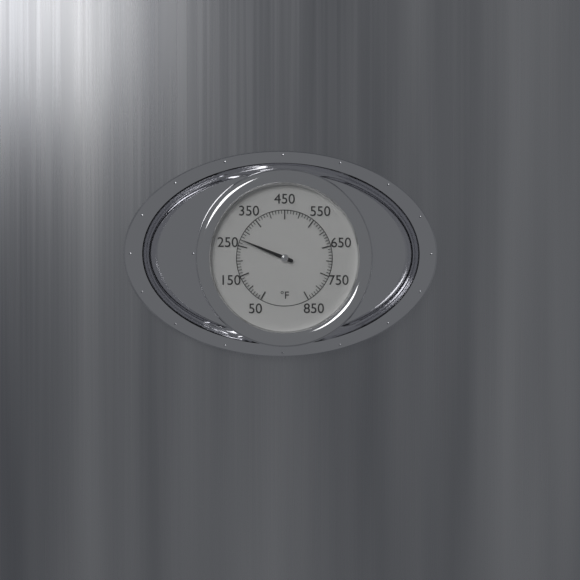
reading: 270 °F
